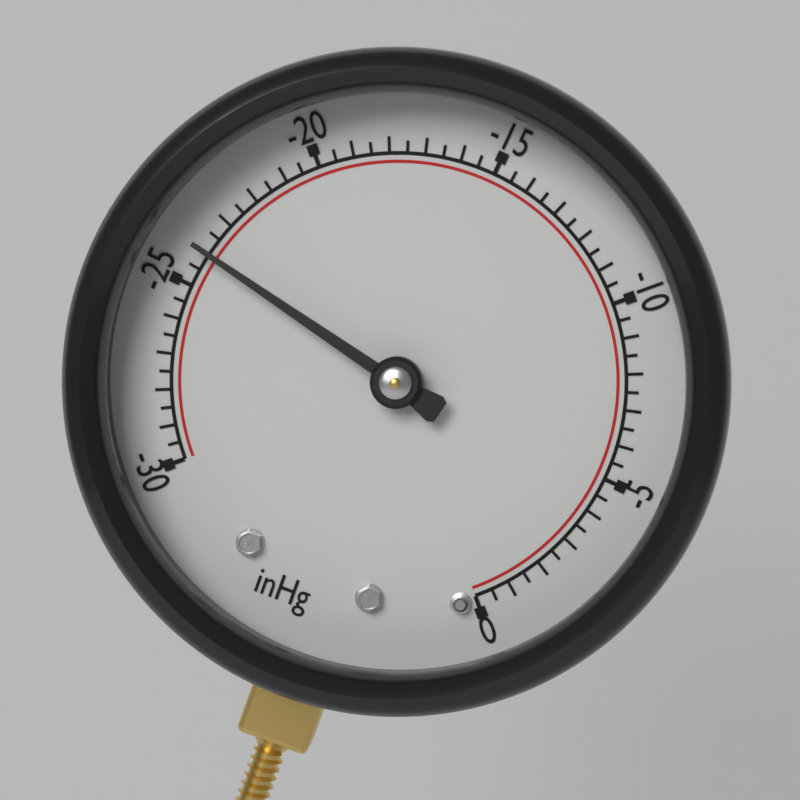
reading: -24.0 inHg
